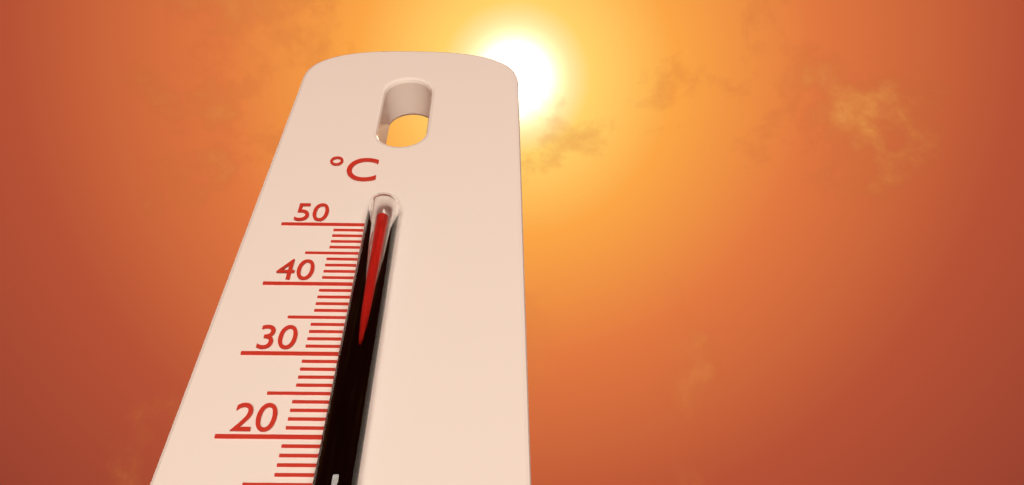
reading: 49 °C
